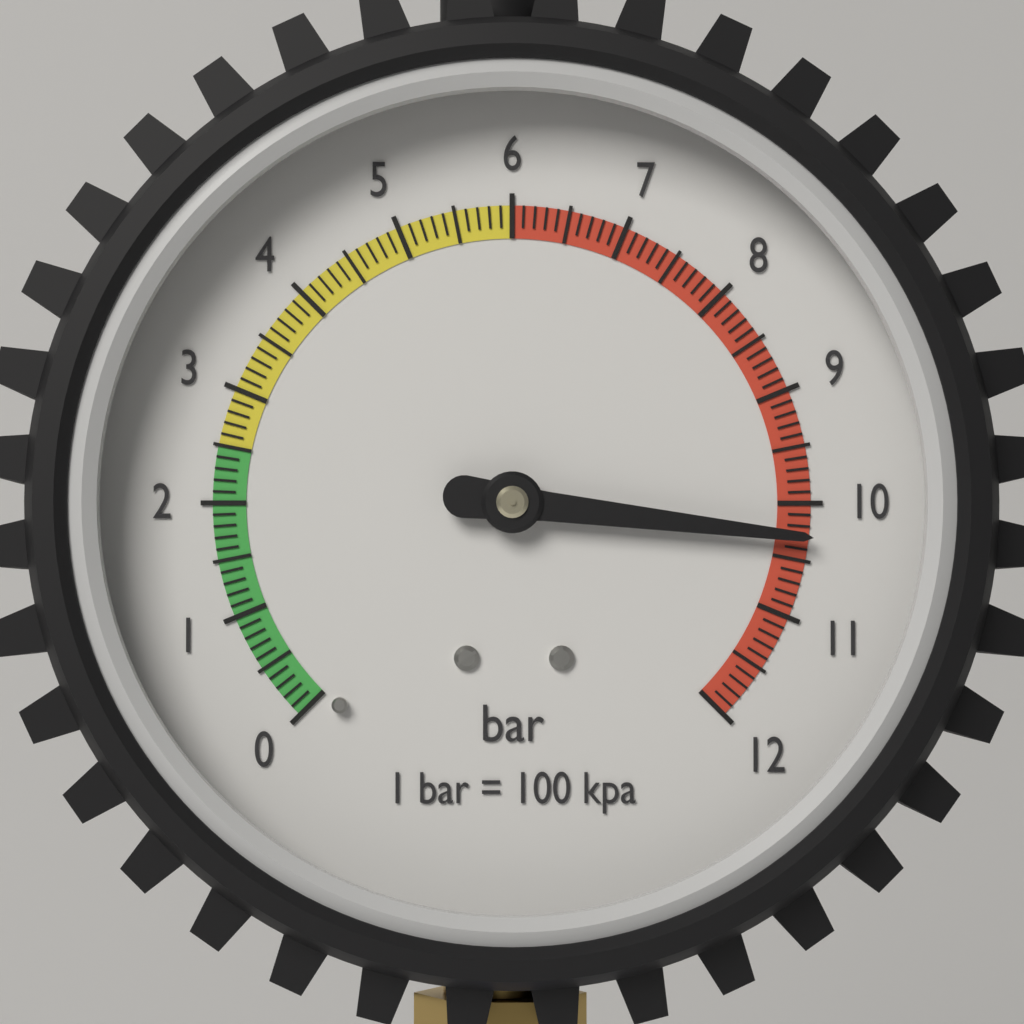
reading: 10.3 bar
